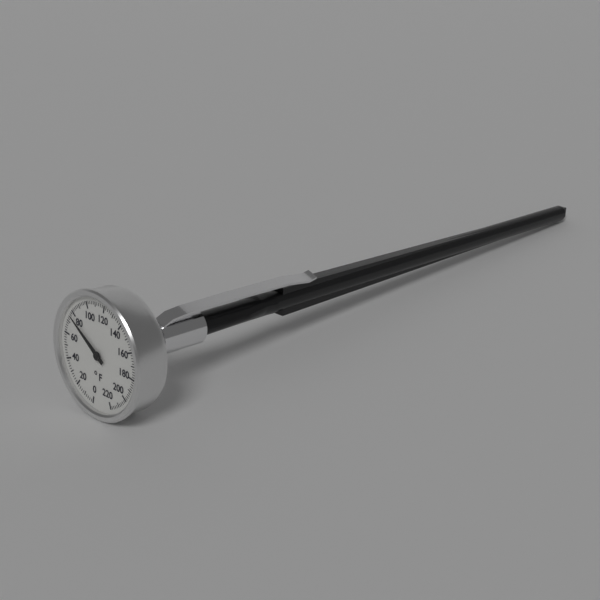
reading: 76 °F
